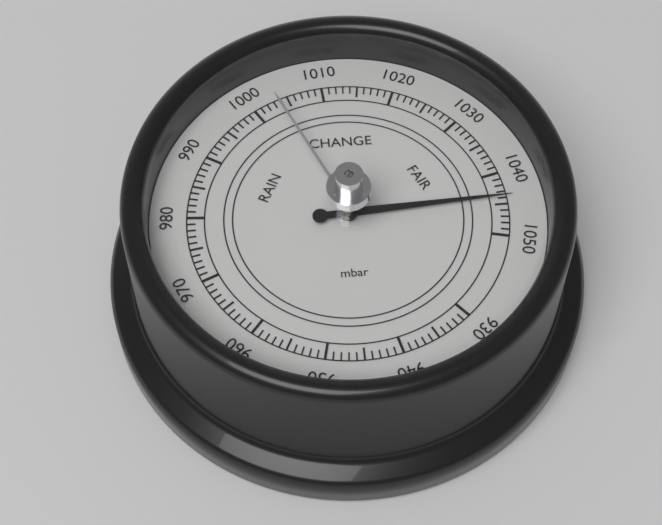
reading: 1044 mbar
